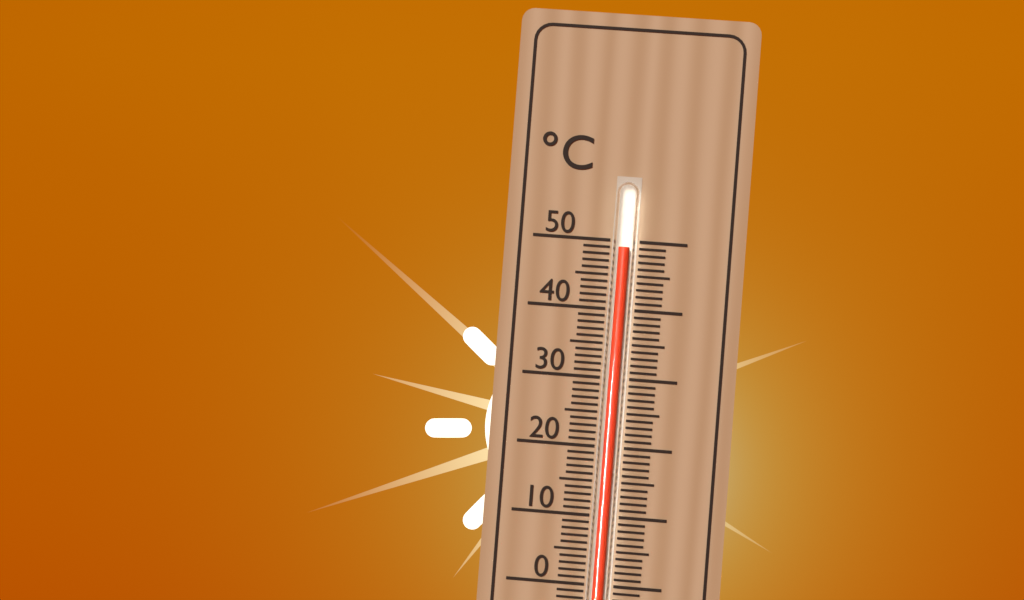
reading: 49 °C
